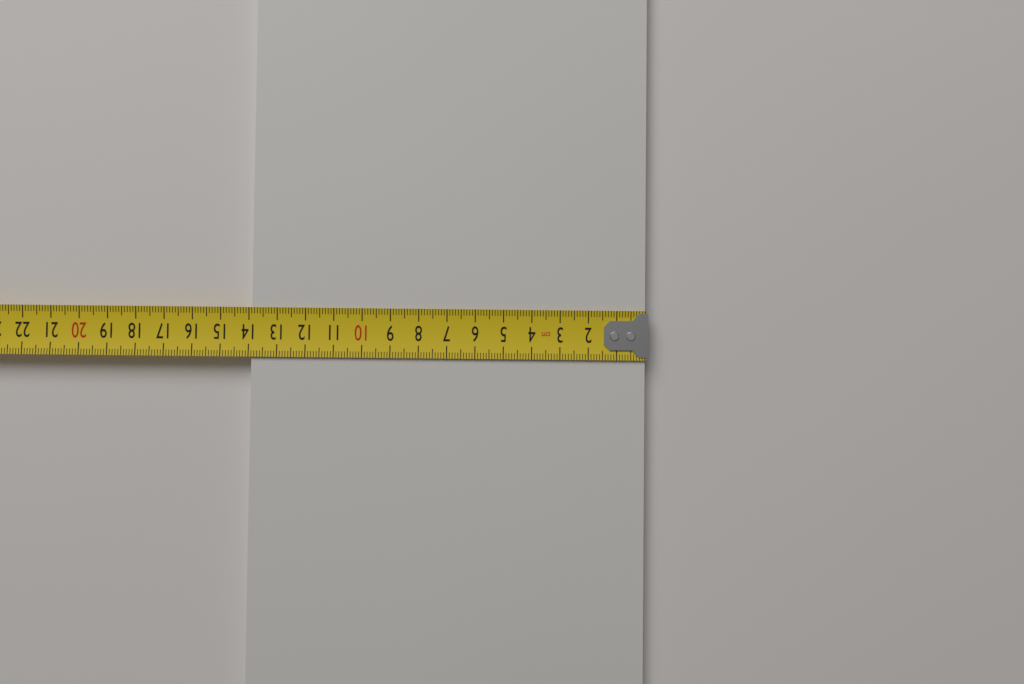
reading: 13.9 cm
